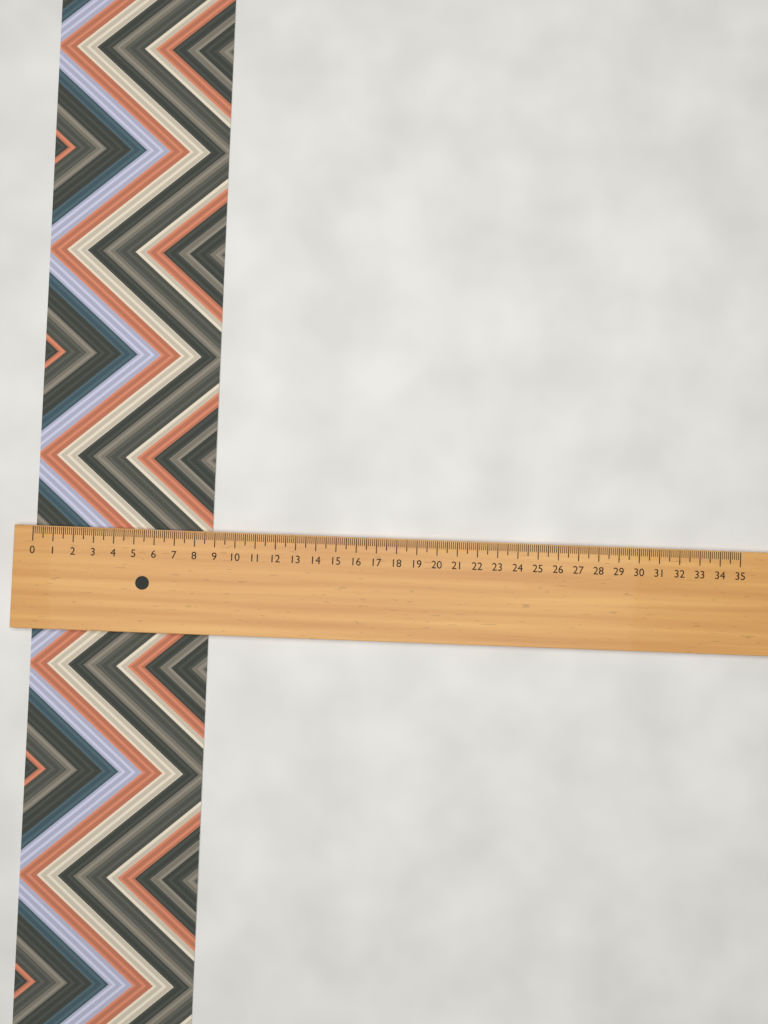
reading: 8.8 (no unit)
